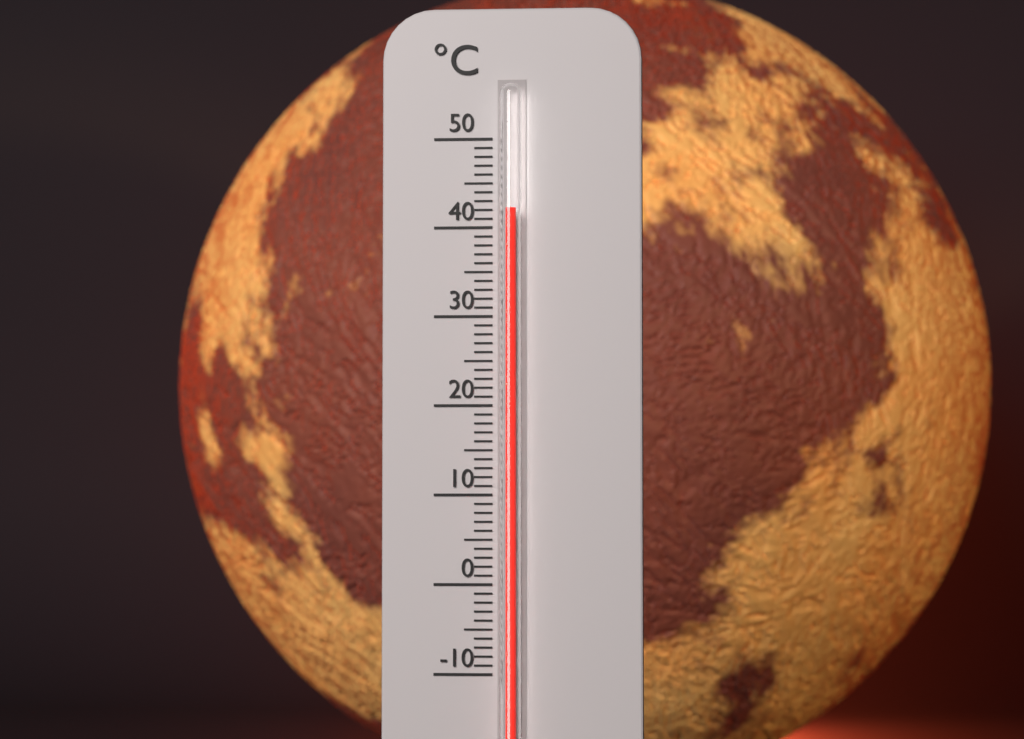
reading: 42 °C
